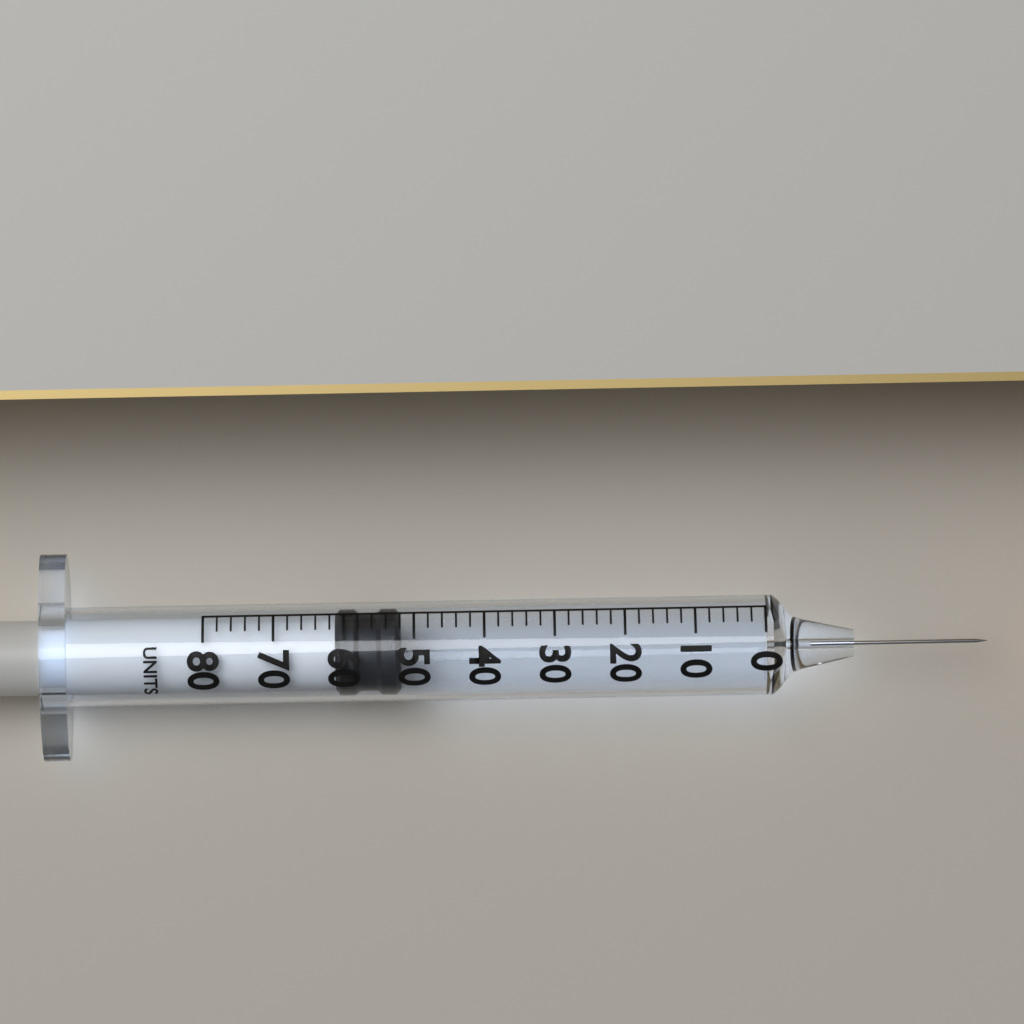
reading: 52 units
